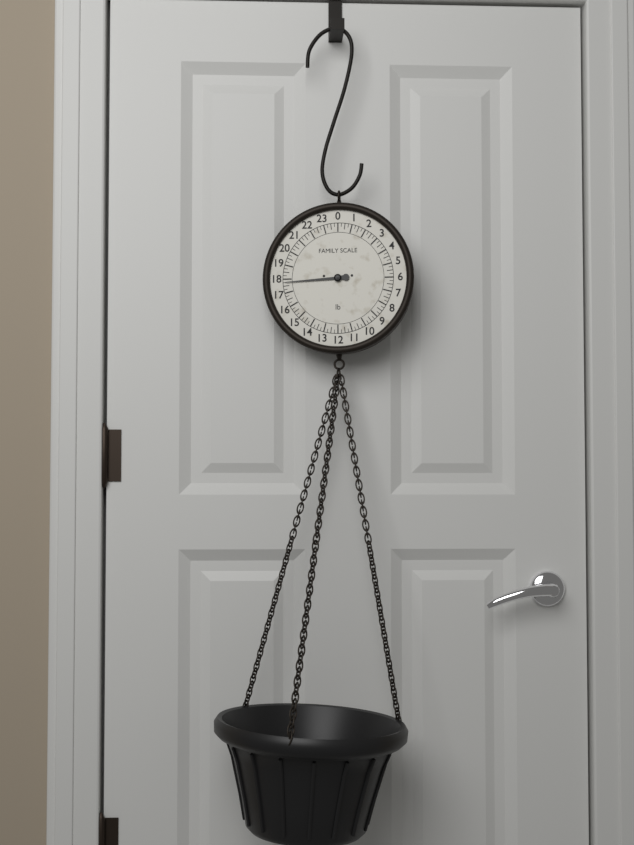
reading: 17.75 lb
